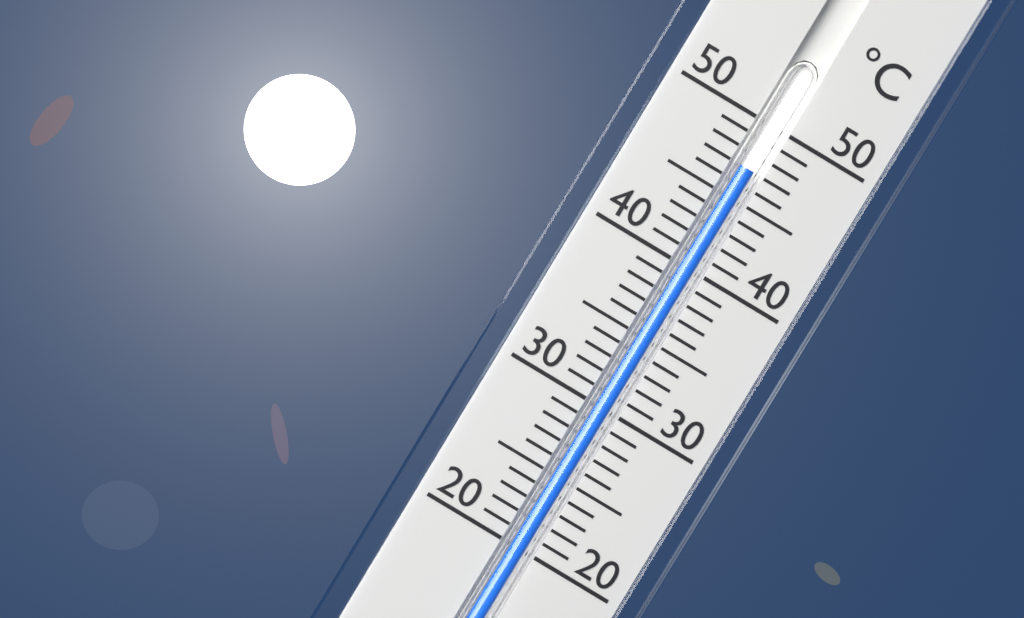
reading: 47 °C
